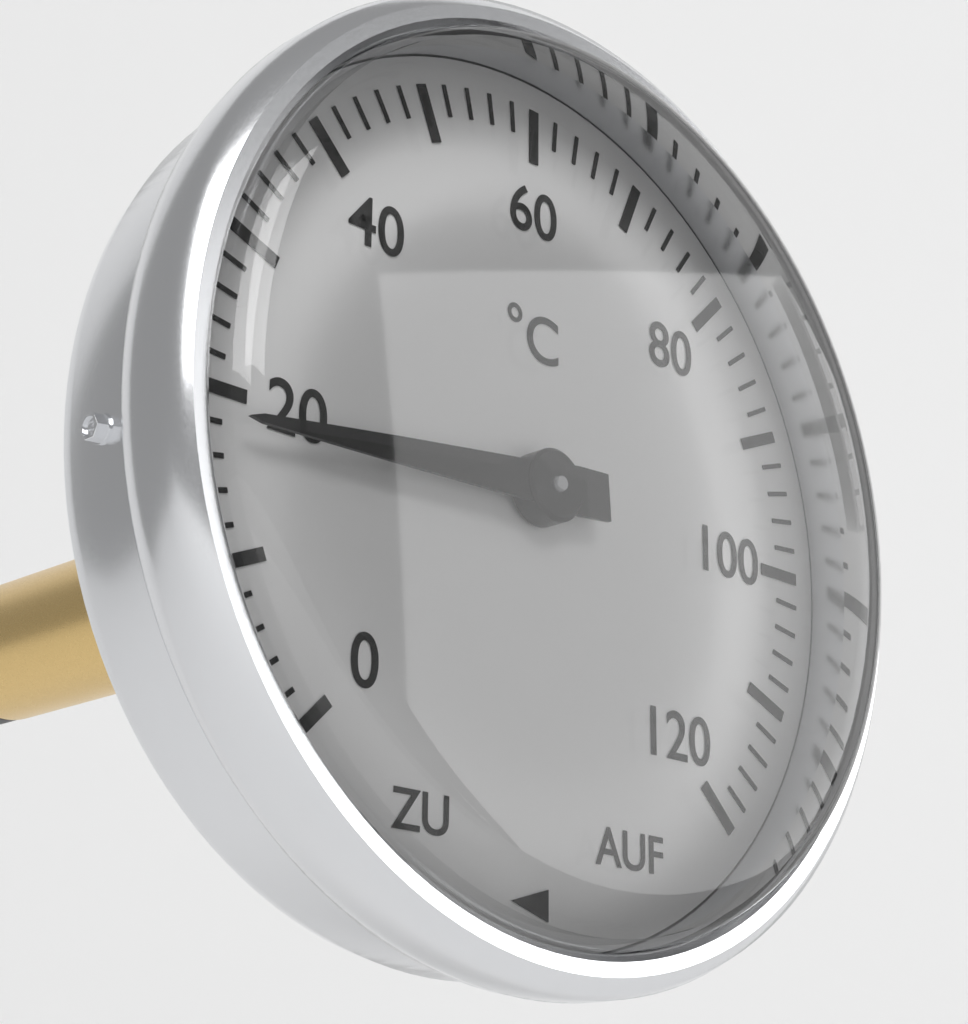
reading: 18 °C
